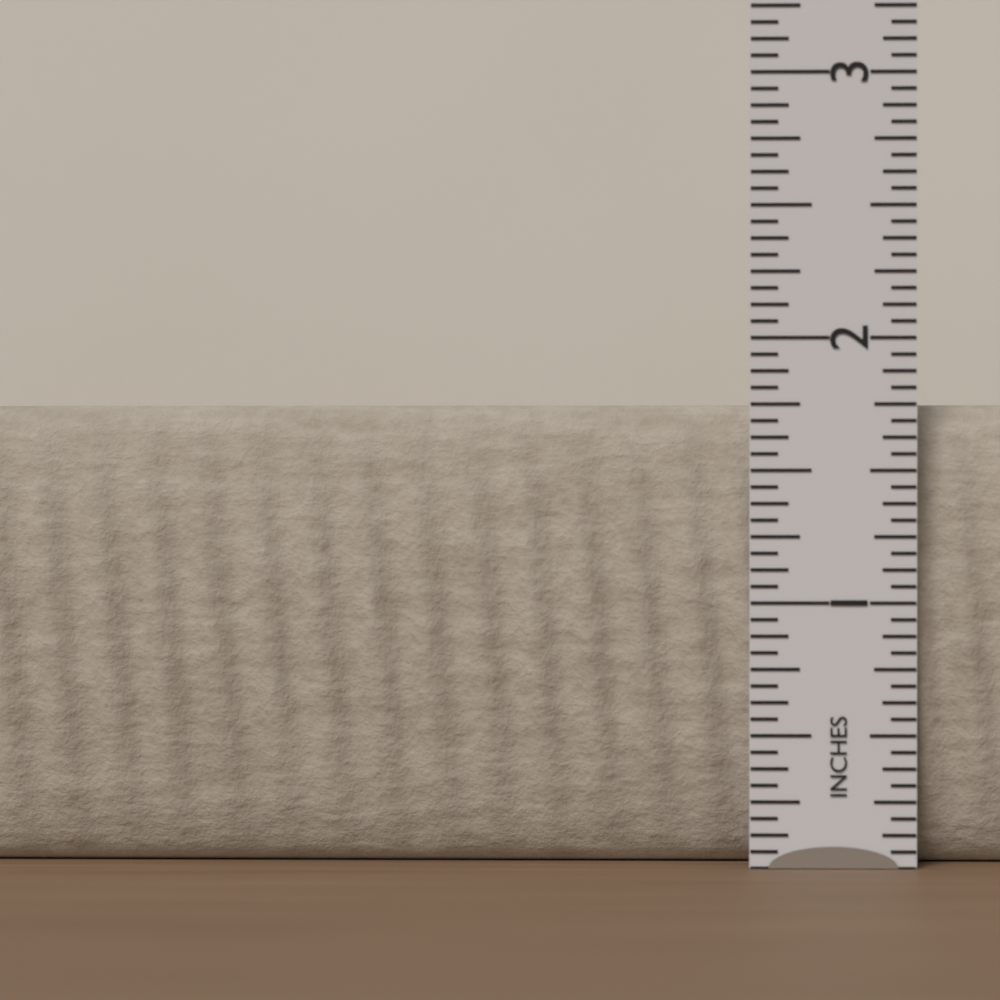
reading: 1.7500 in
